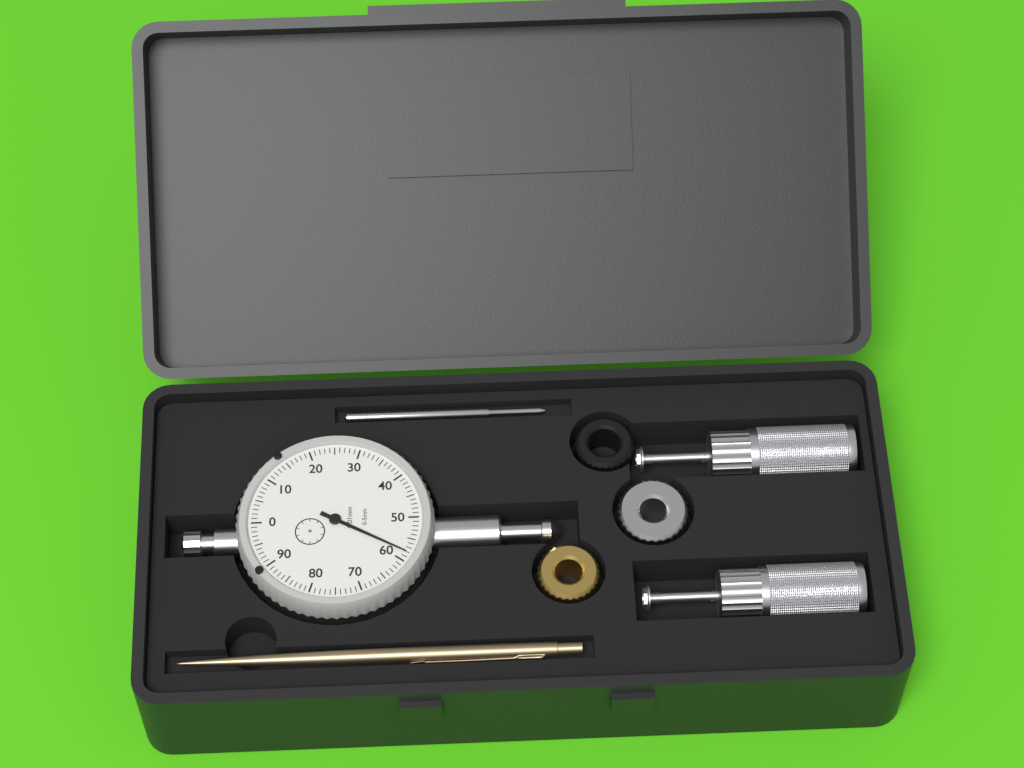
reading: 0.58 mm
